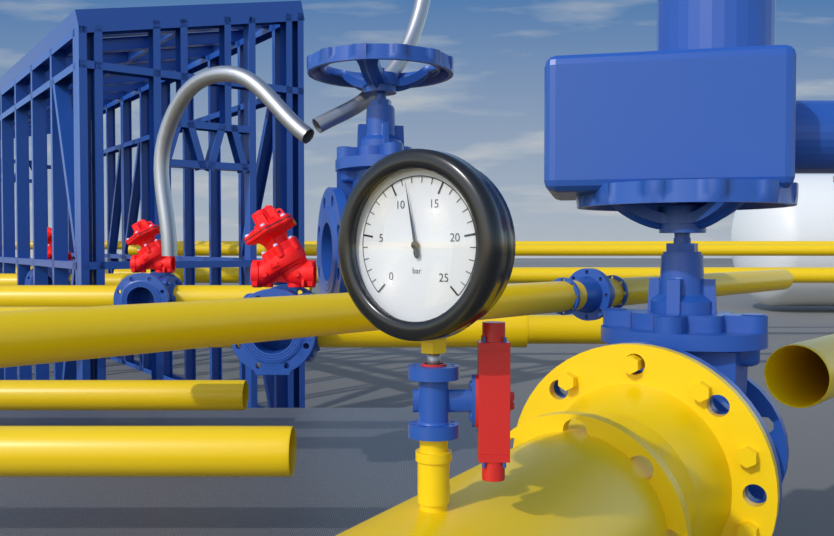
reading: 11.5 bar
